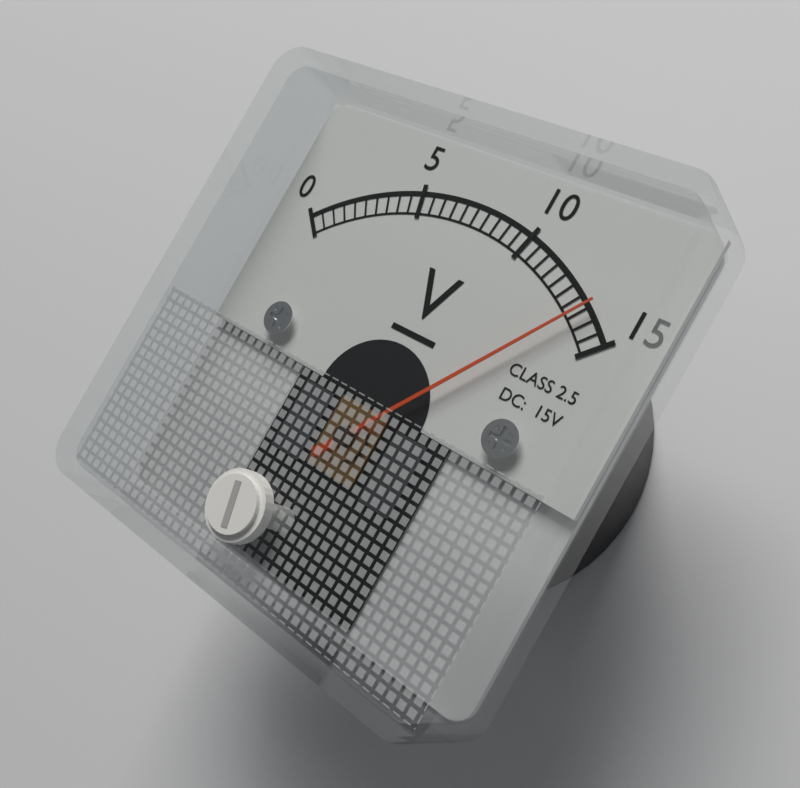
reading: 13.5 V
